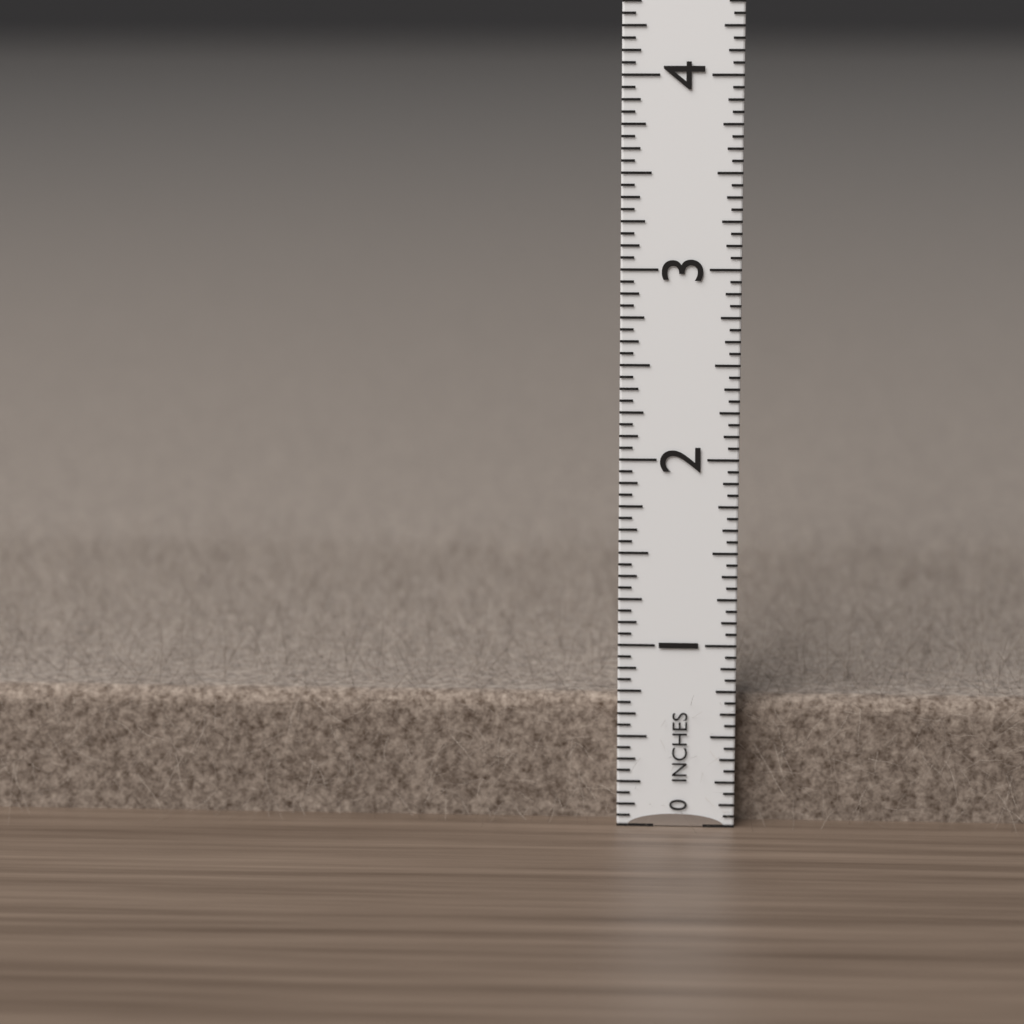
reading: 0.6875 in
